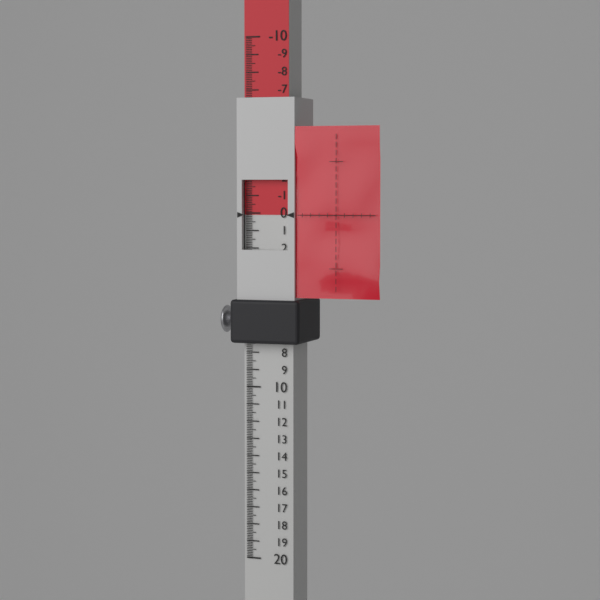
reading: 0.1 (no unit)
